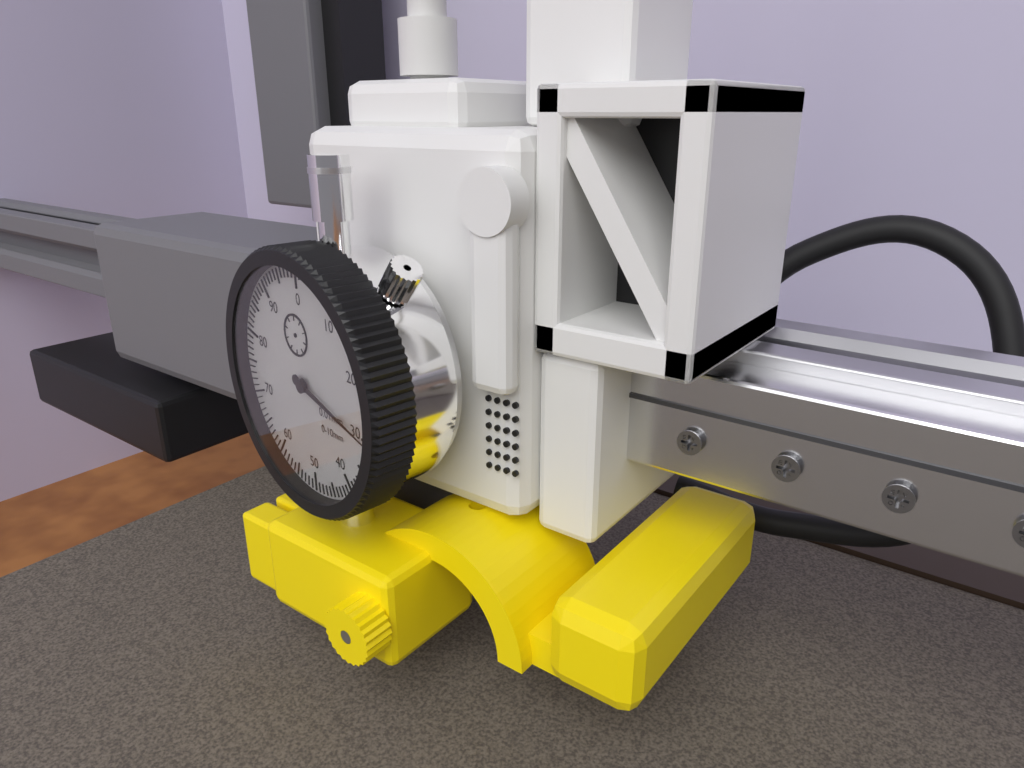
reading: 30 0.01mm
